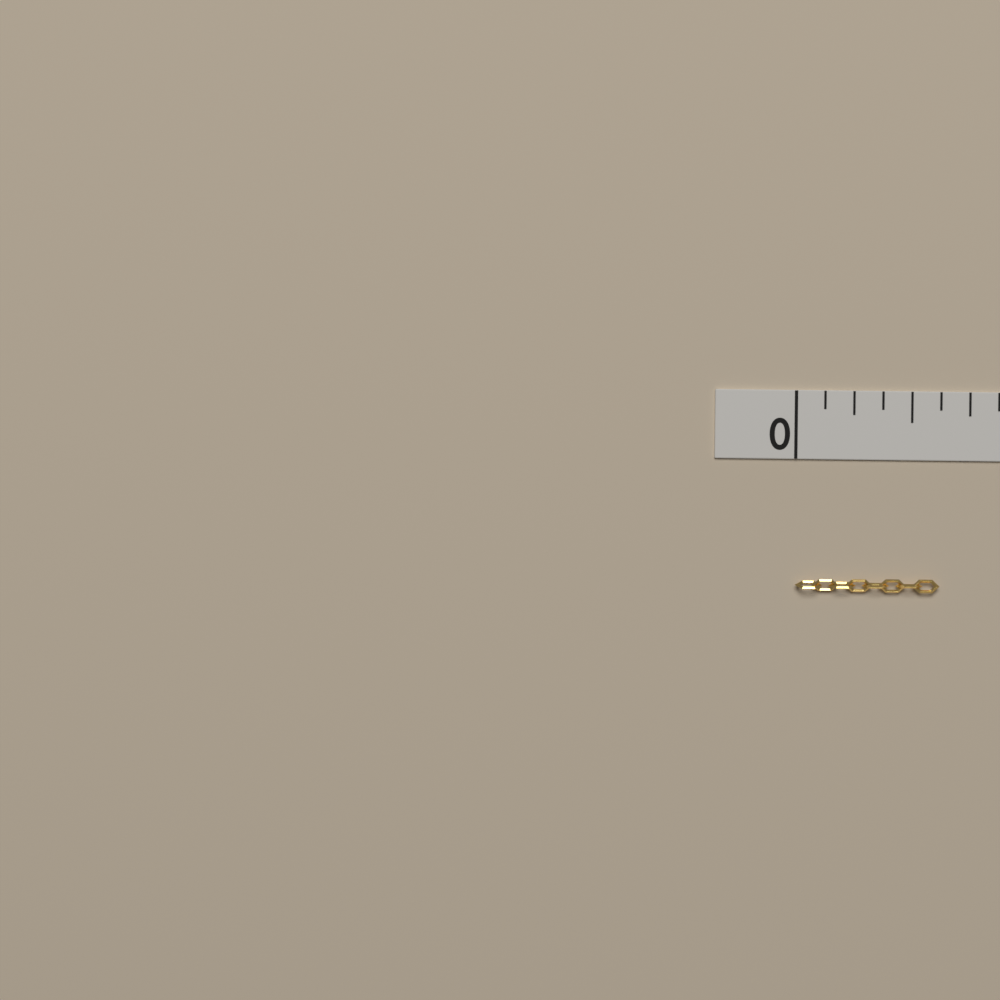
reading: 0.625 in
